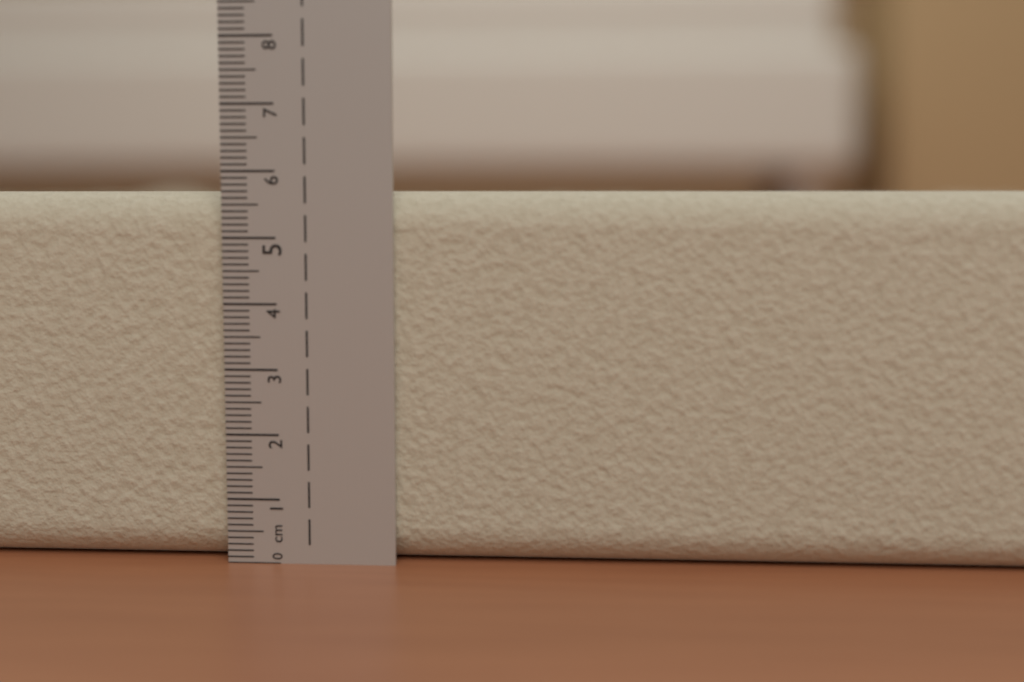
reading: 5.7 cm
